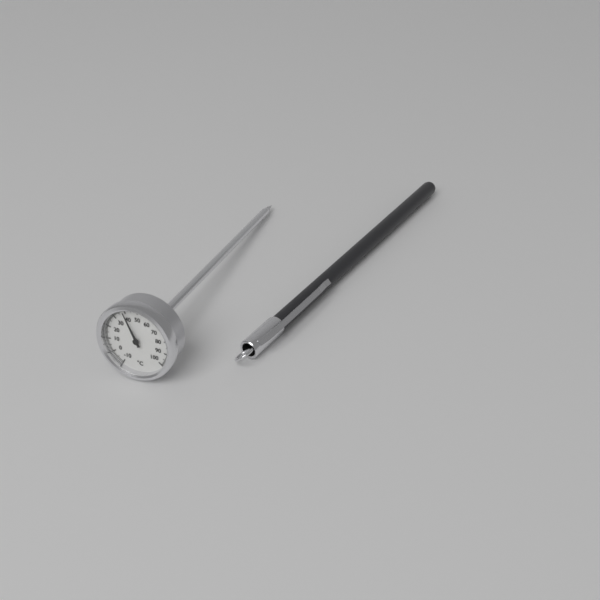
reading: 39 °C
